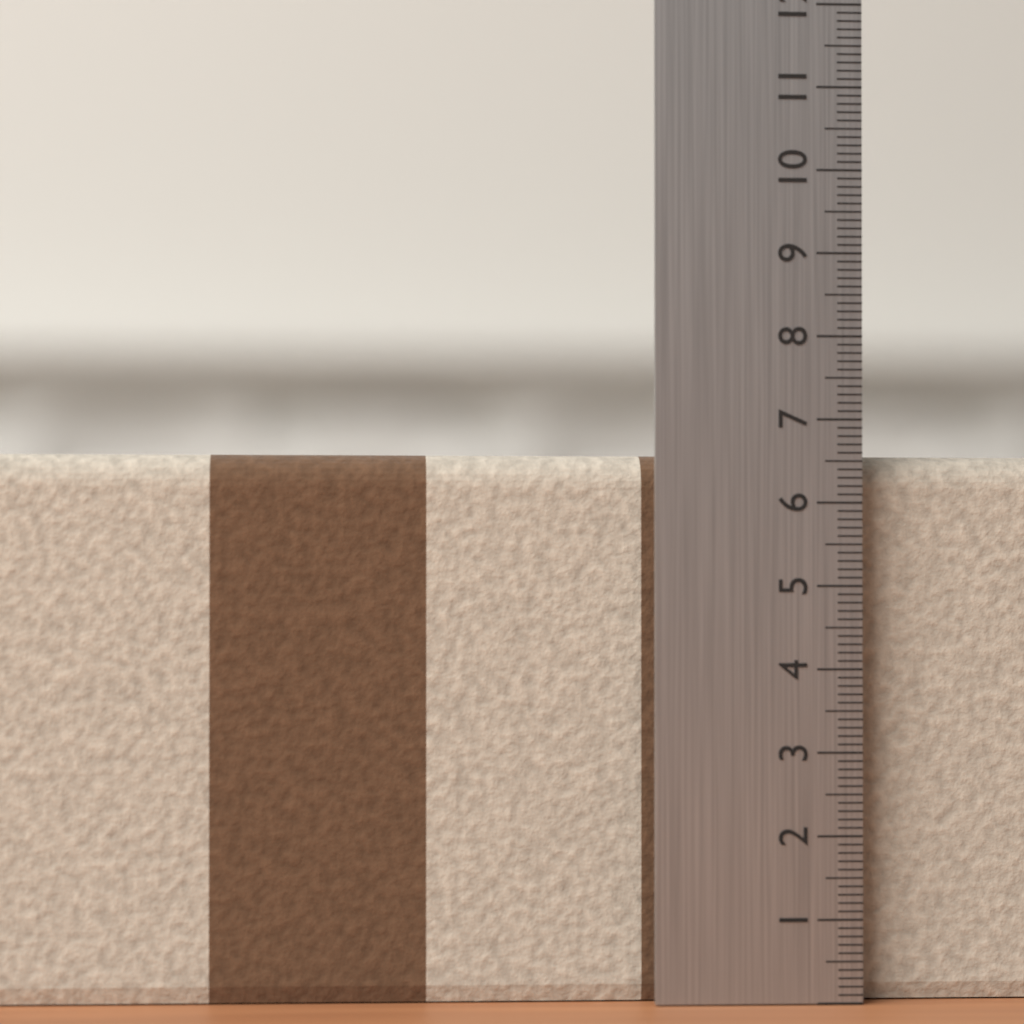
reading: 6.6 (no unit)
